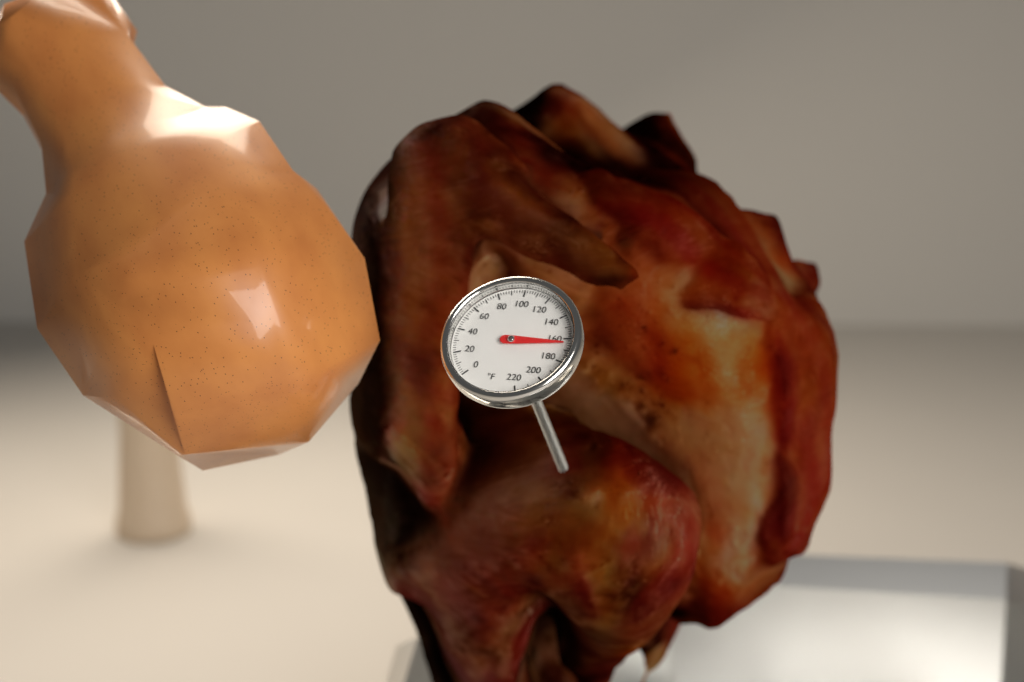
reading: 164 °F
